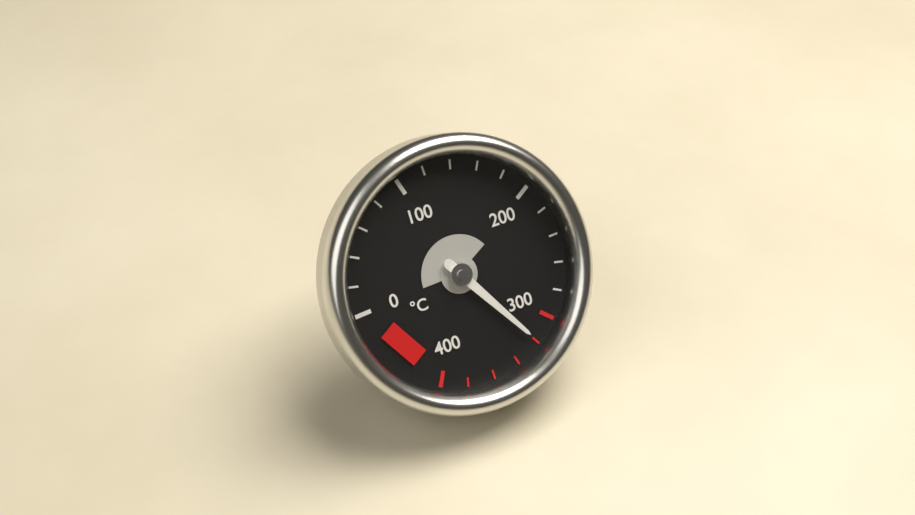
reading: 320 °C
